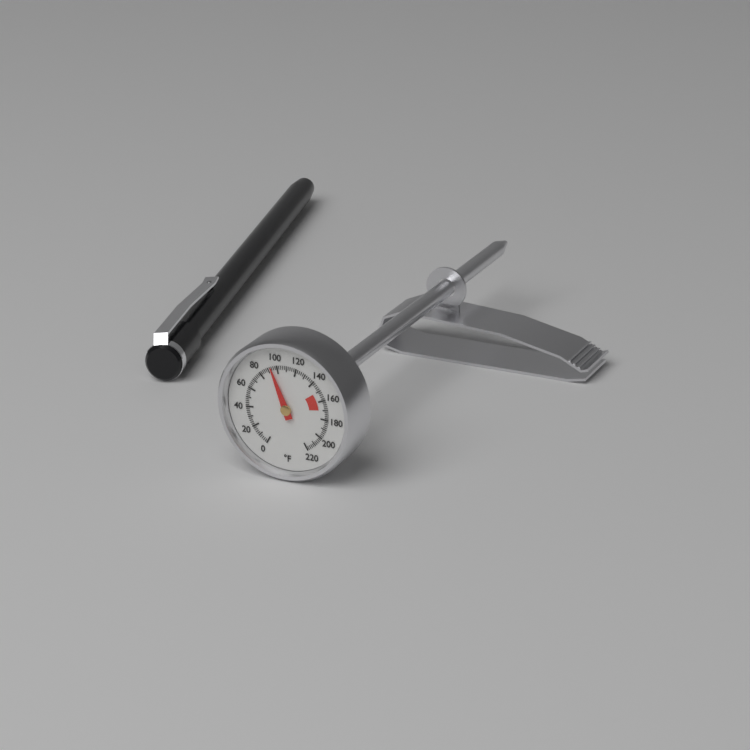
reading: 94 °F
